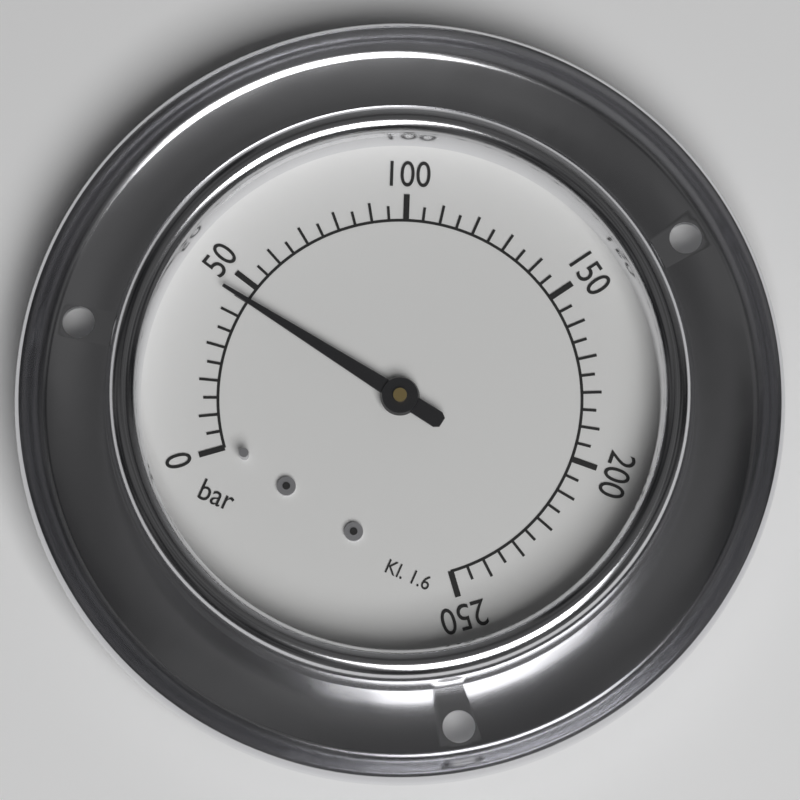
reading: 45 bar
